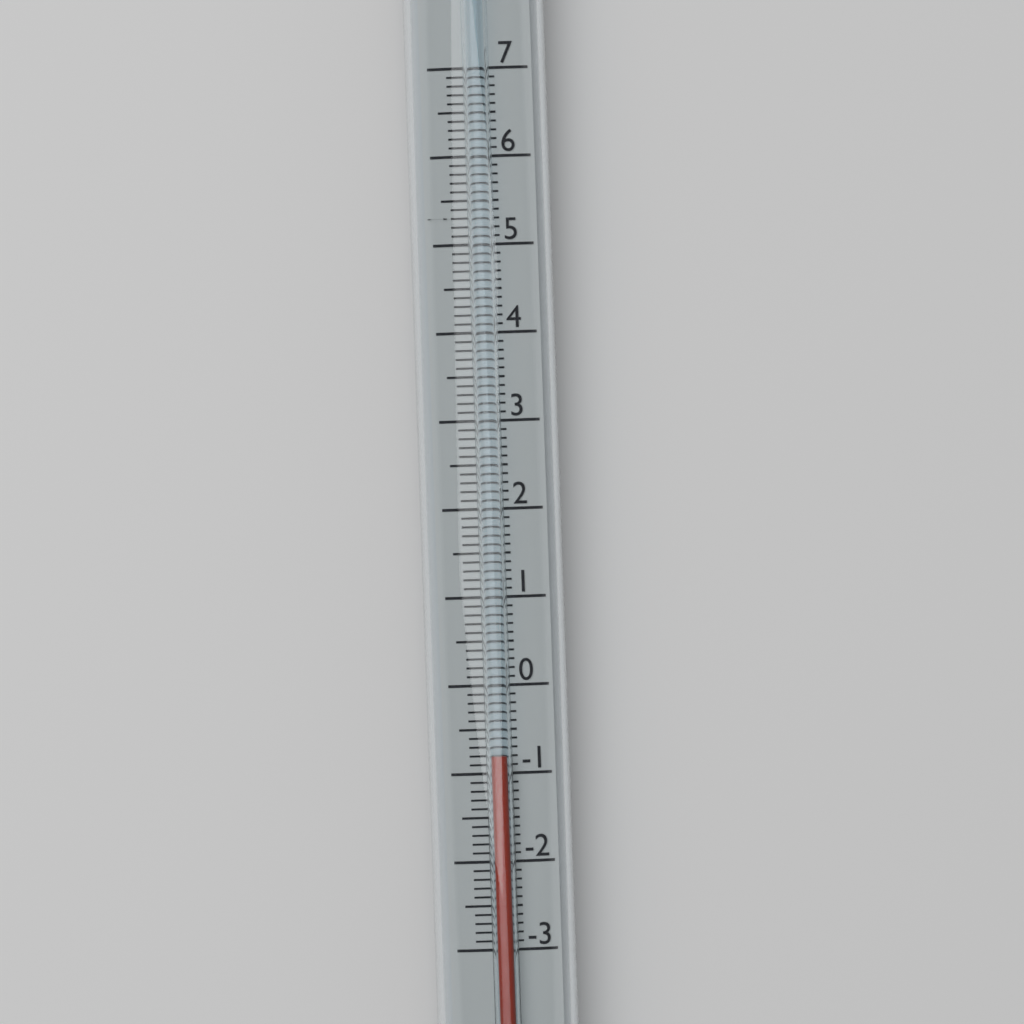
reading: -0.8 (no unit)
